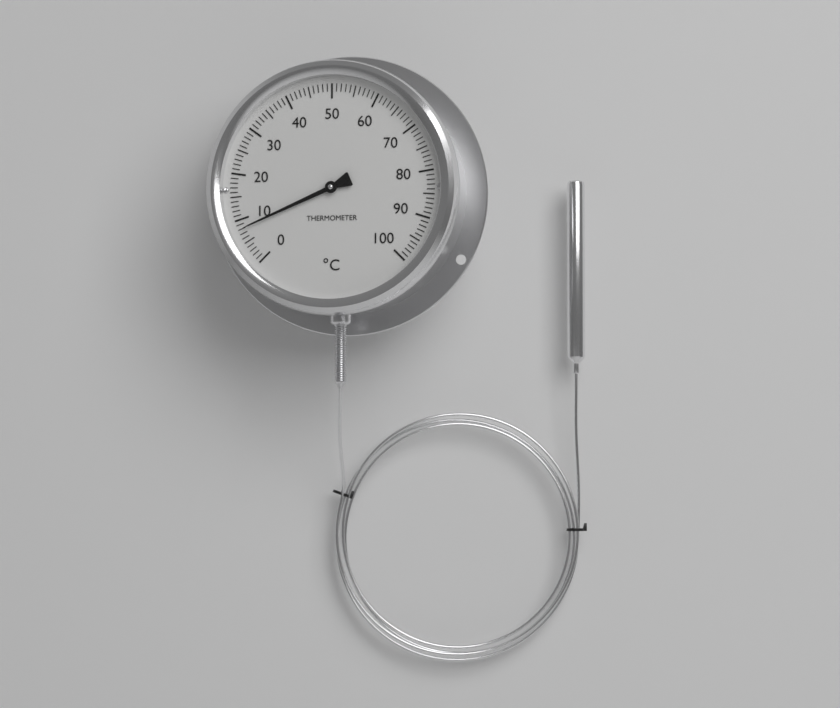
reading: 8 °C
